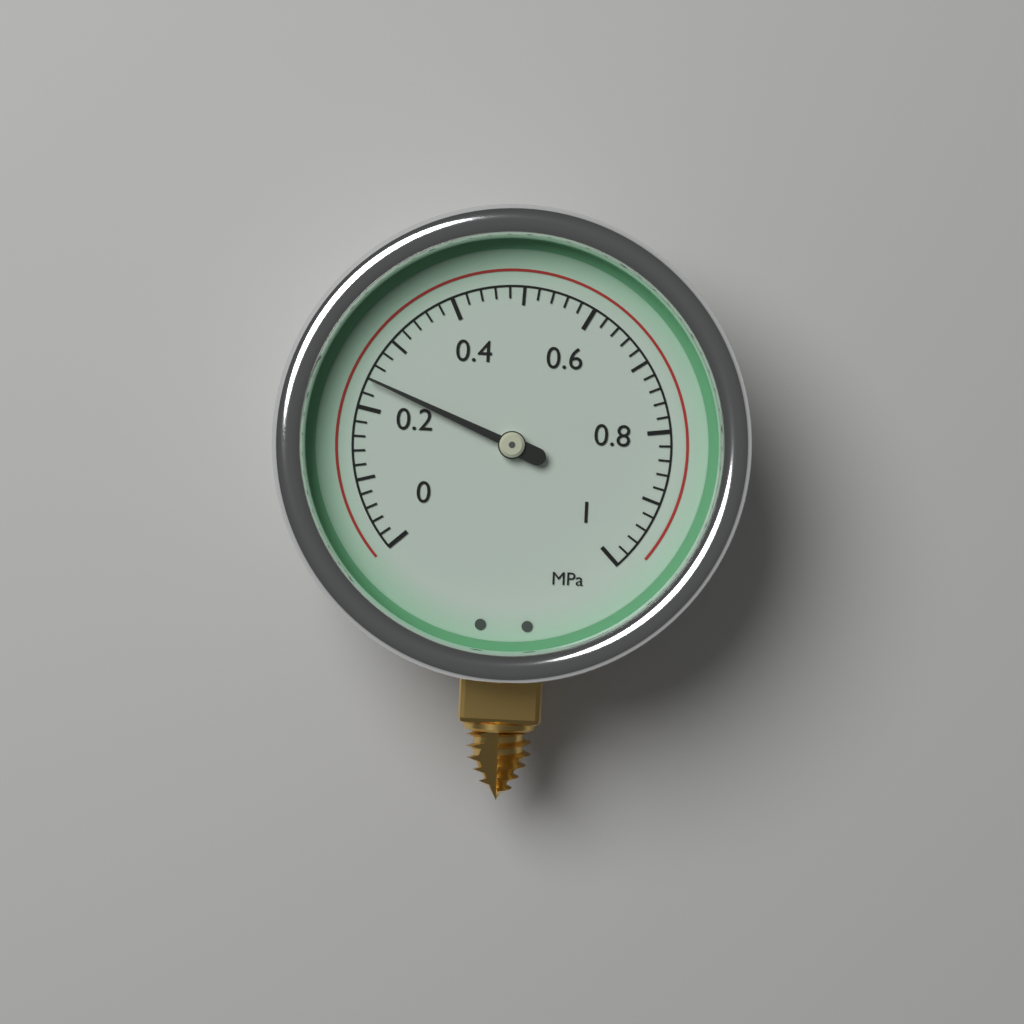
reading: 0.24 MPa
